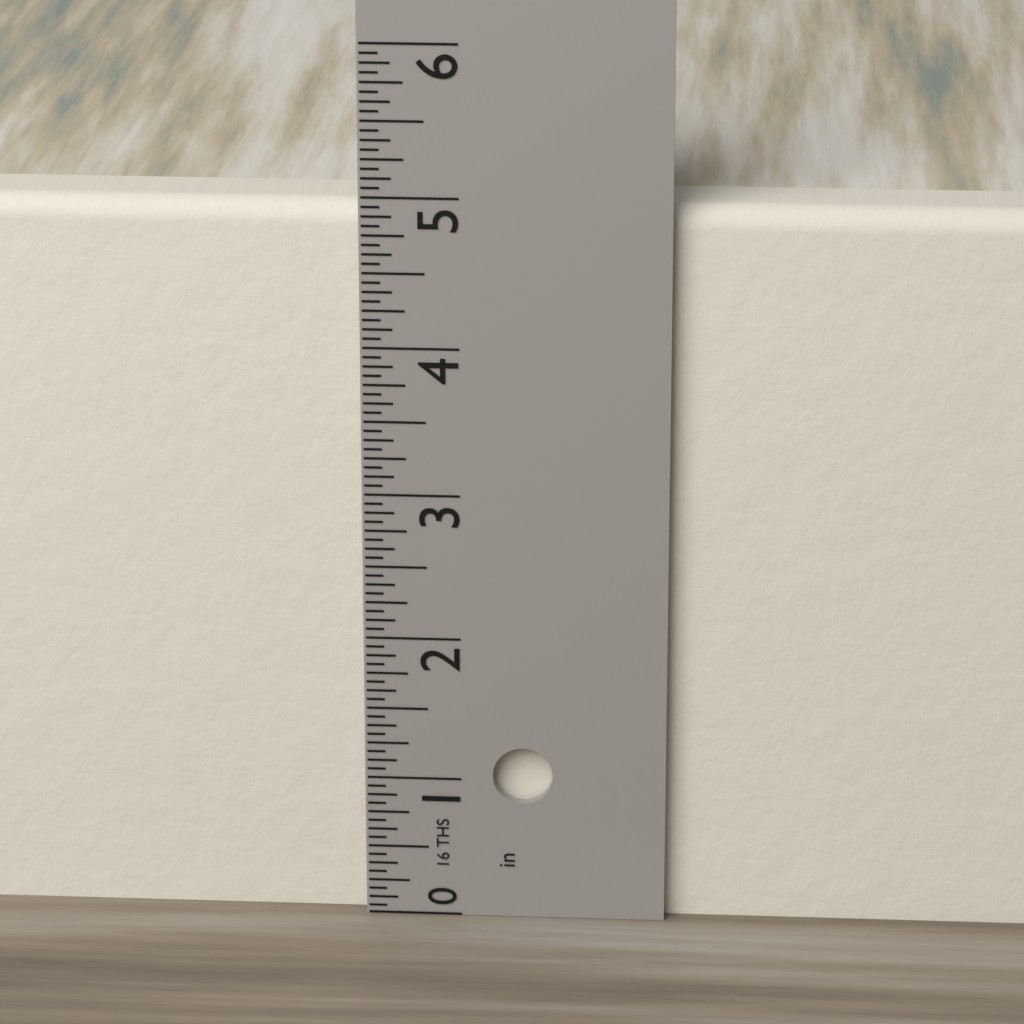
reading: 4.9375 in
